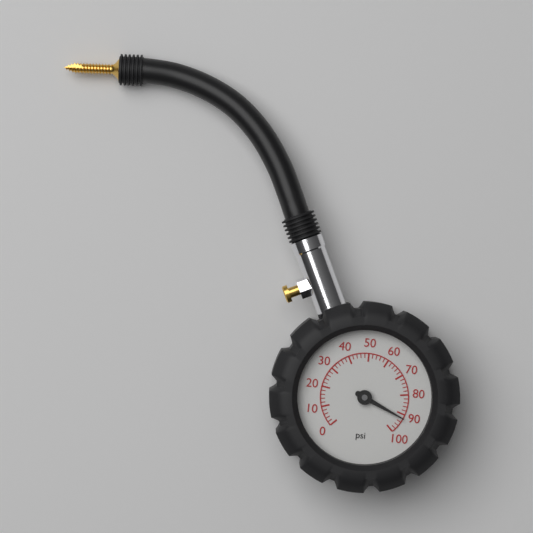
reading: 92 psi
